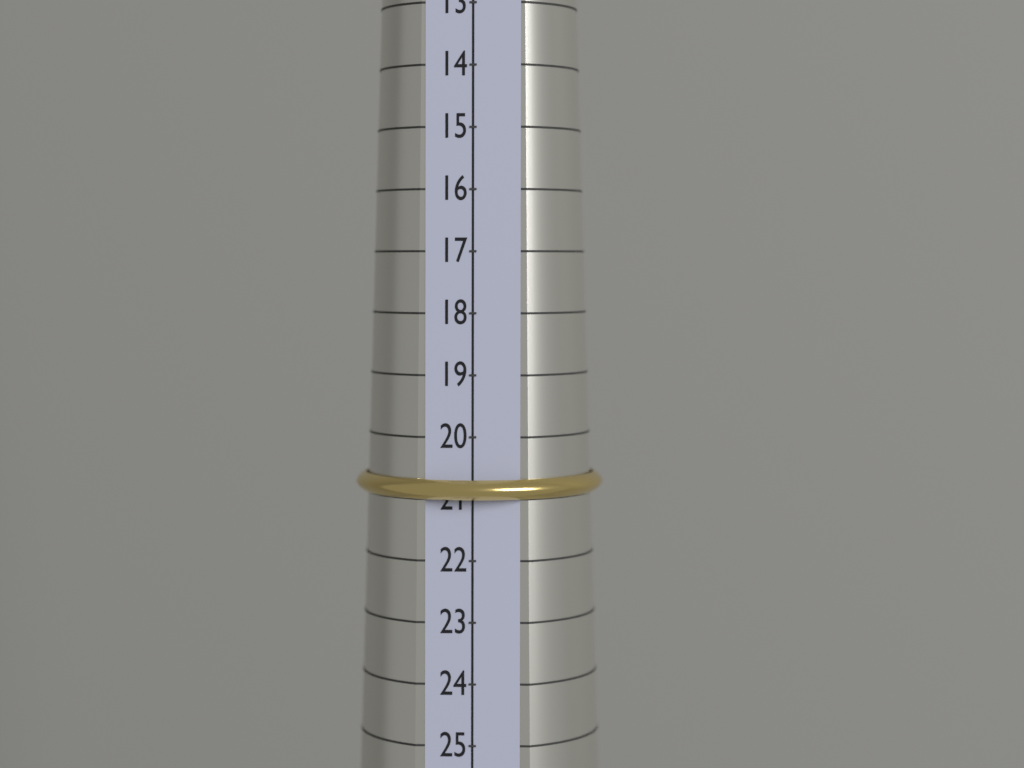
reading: 21 (no unit)
